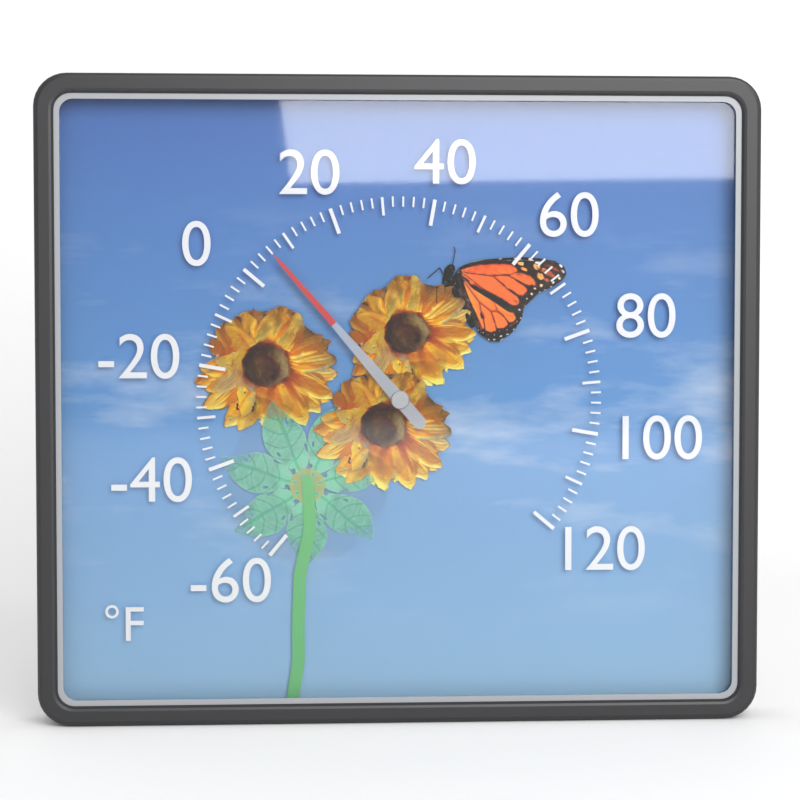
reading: 6 °F
